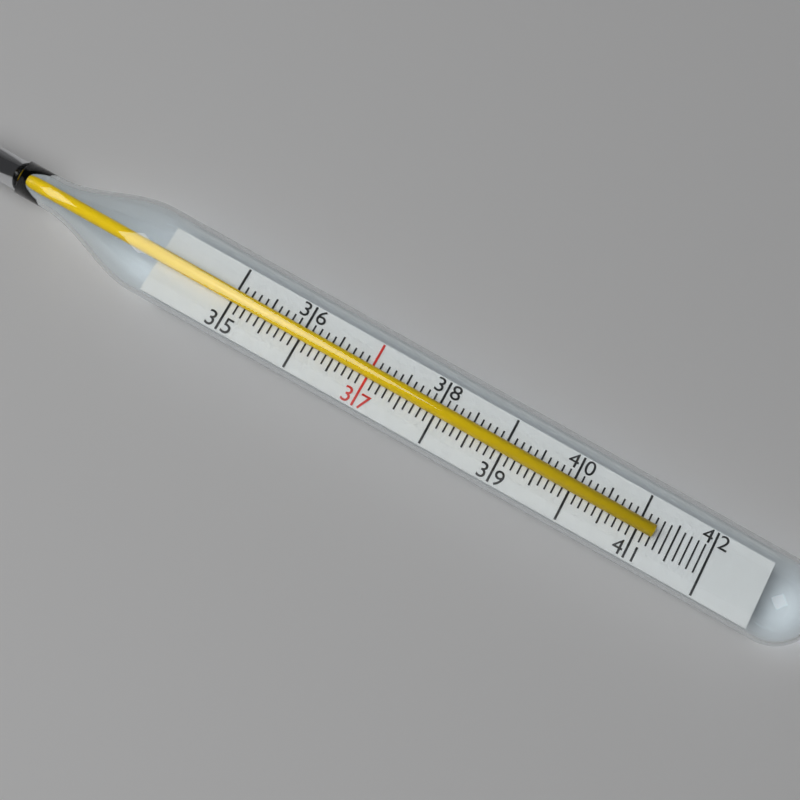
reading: 41.2 (no unit)
